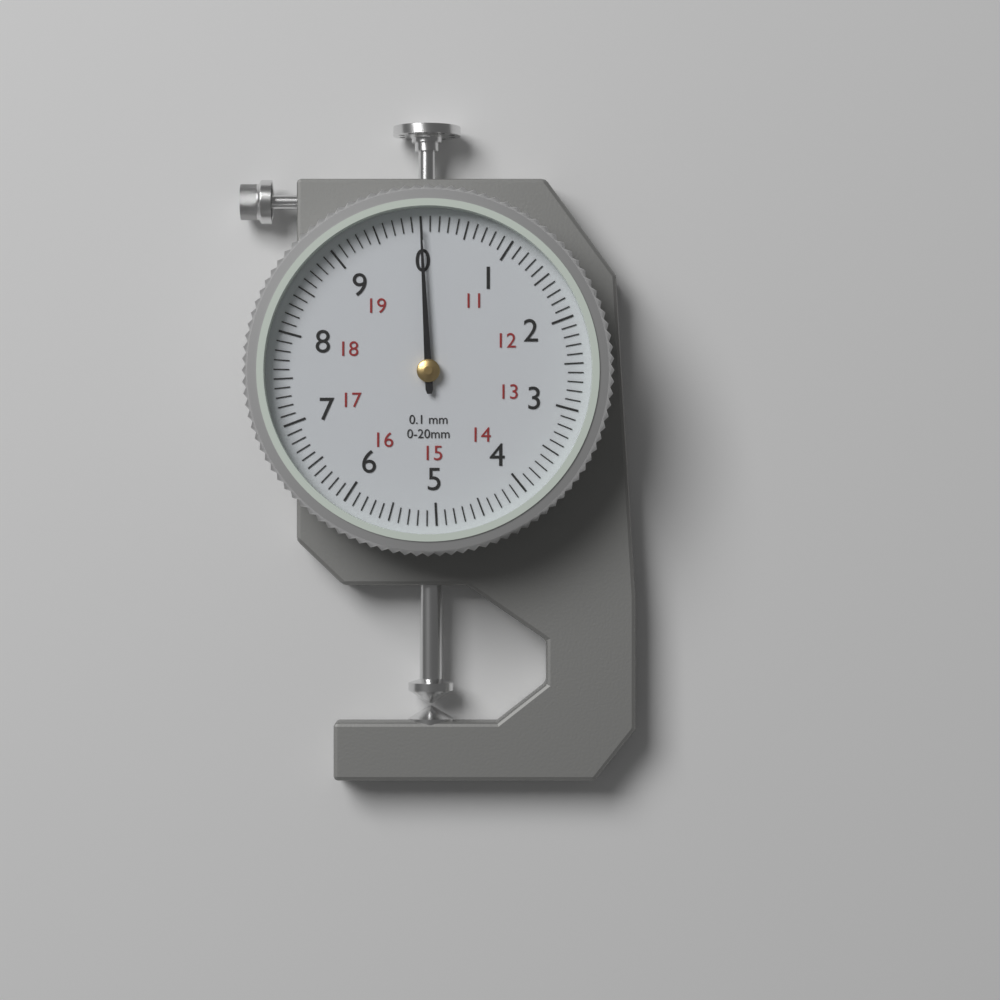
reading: 0.0 mm
